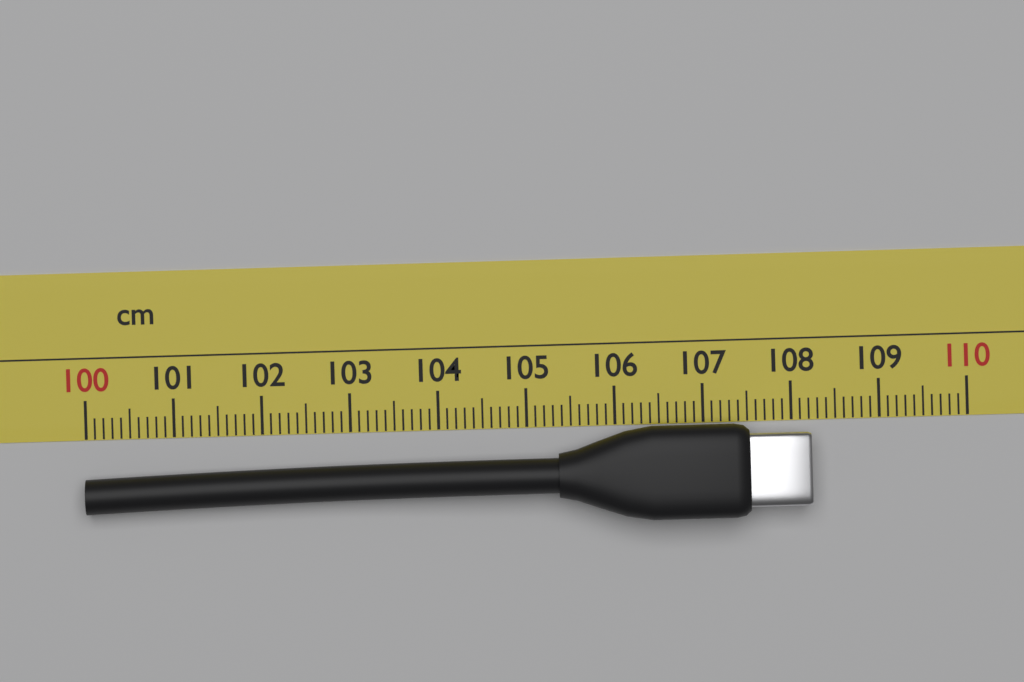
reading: 108.2 cm
